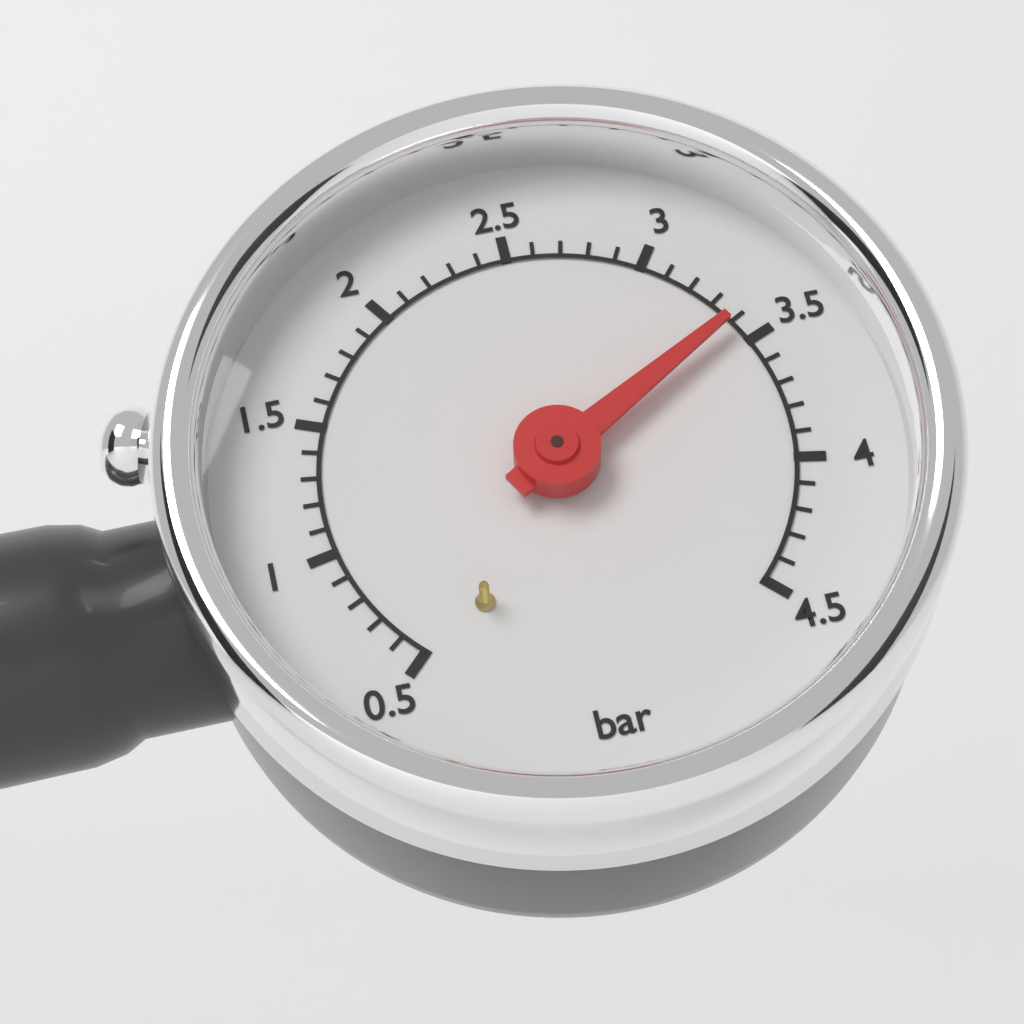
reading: 3.4 bar
